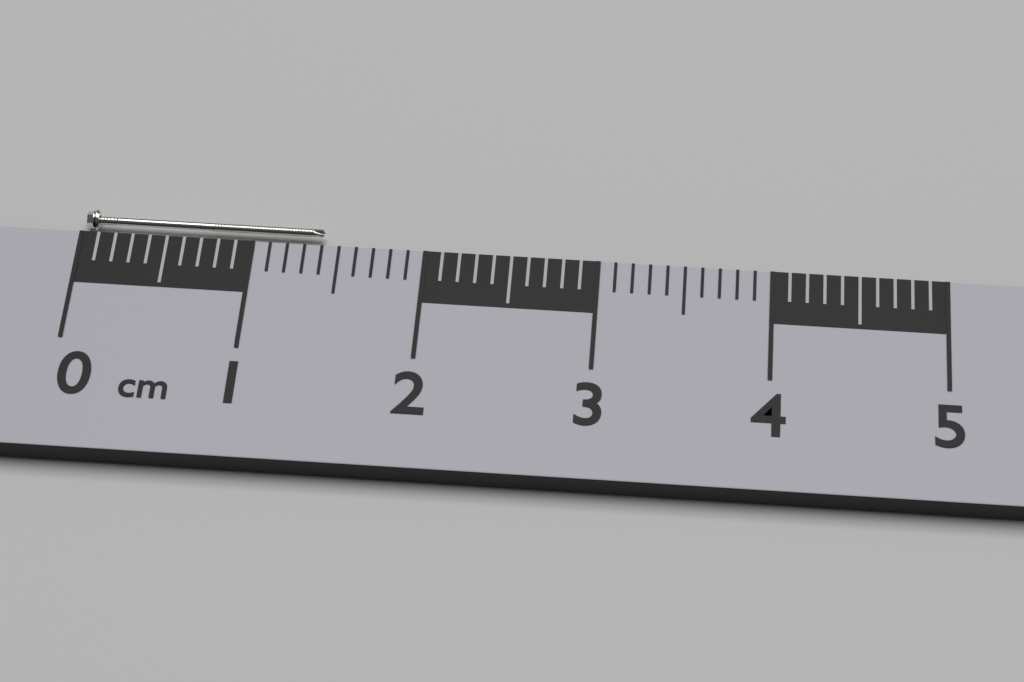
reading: 1.4 cm
